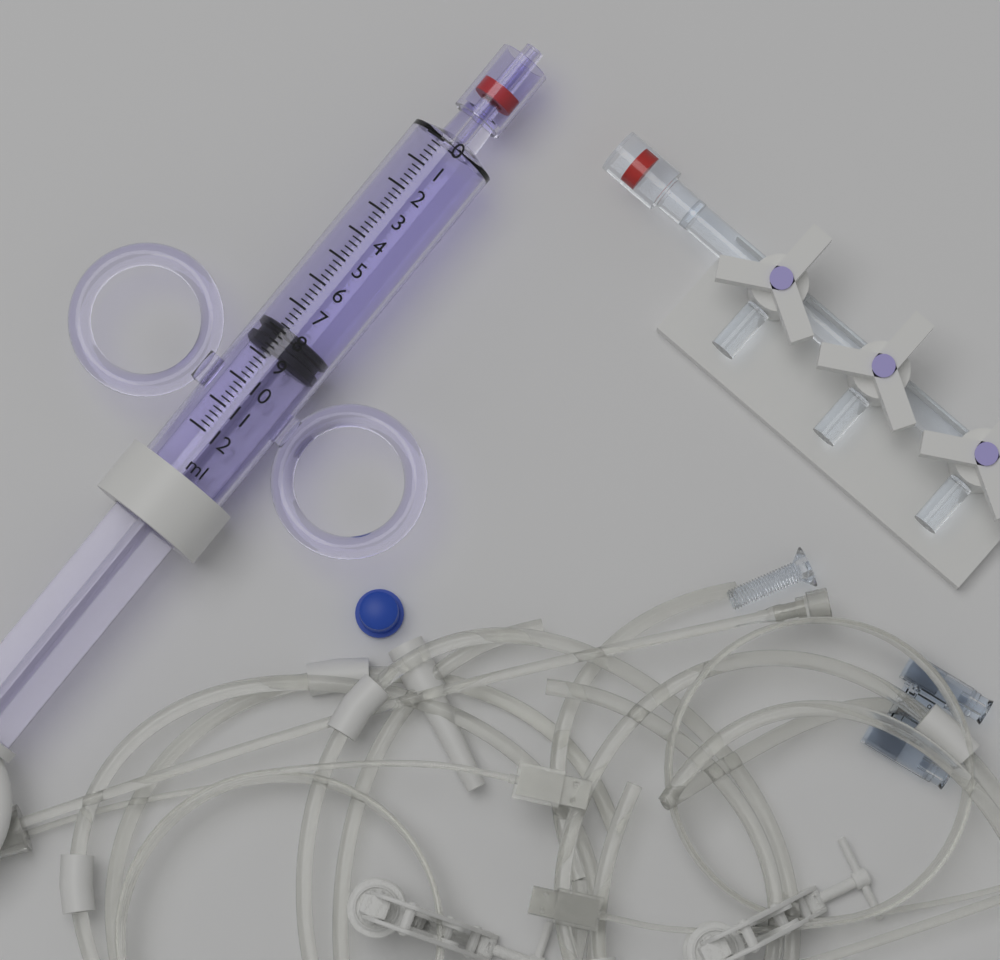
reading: 7.8 ml
